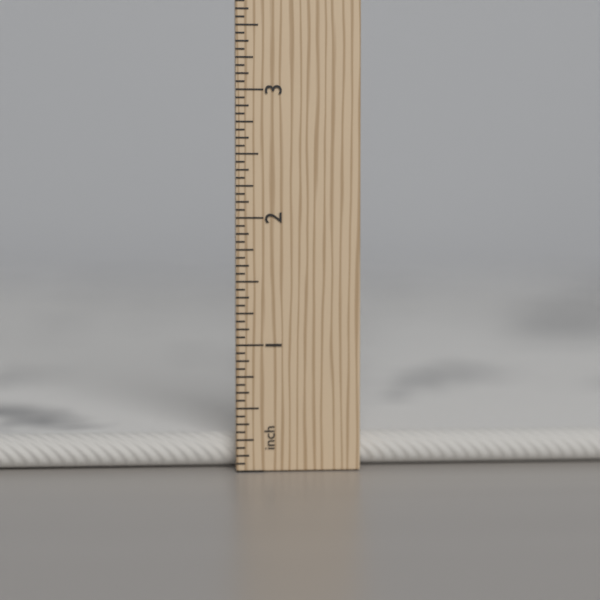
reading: 0.2500 in
